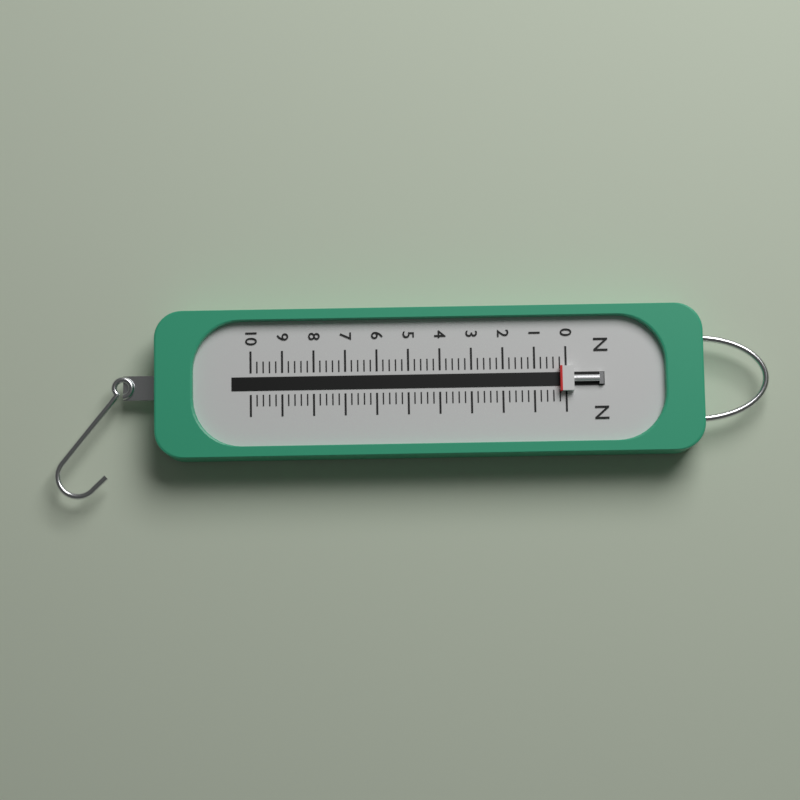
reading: 0.2 N
